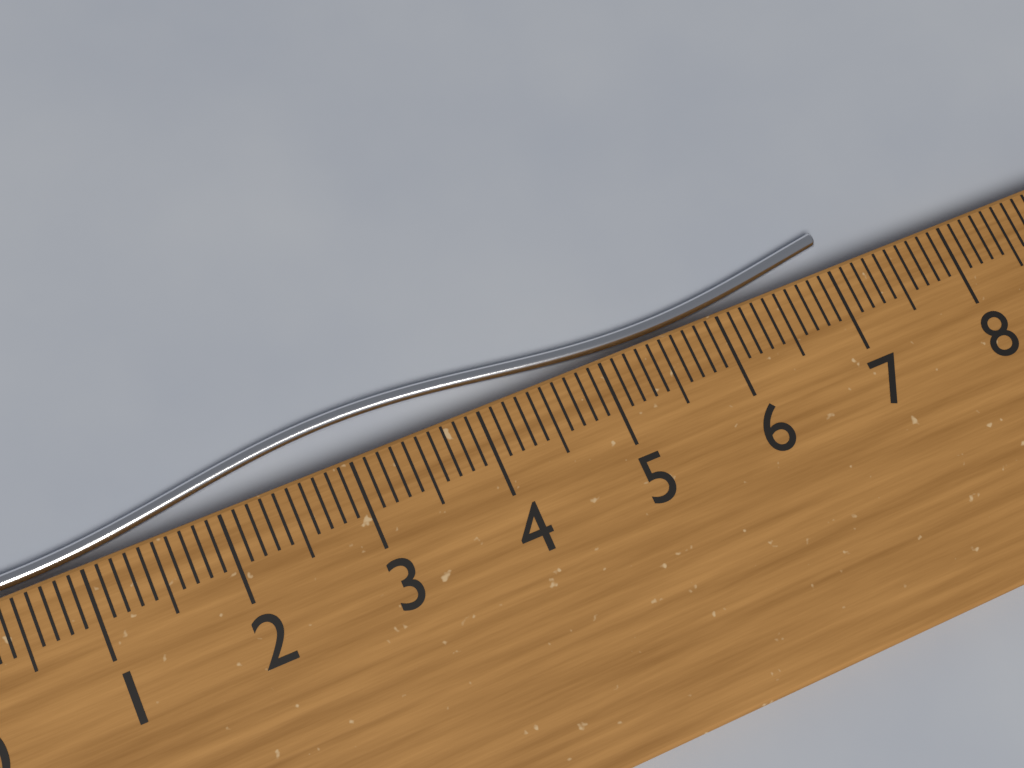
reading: 7.1 cm
